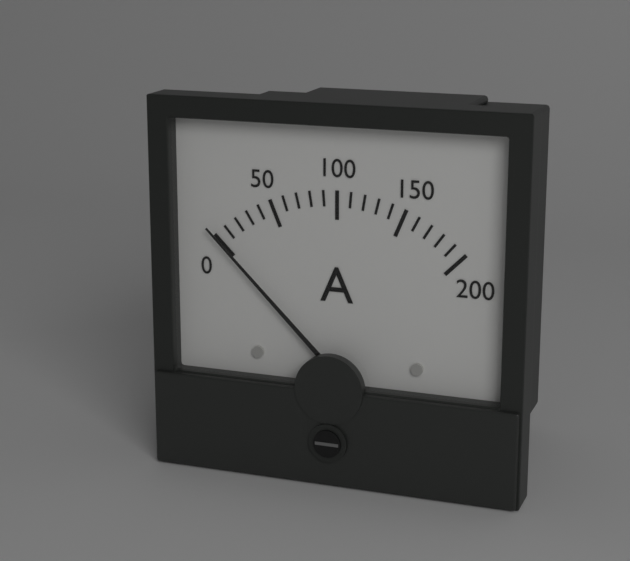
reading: 0 A
